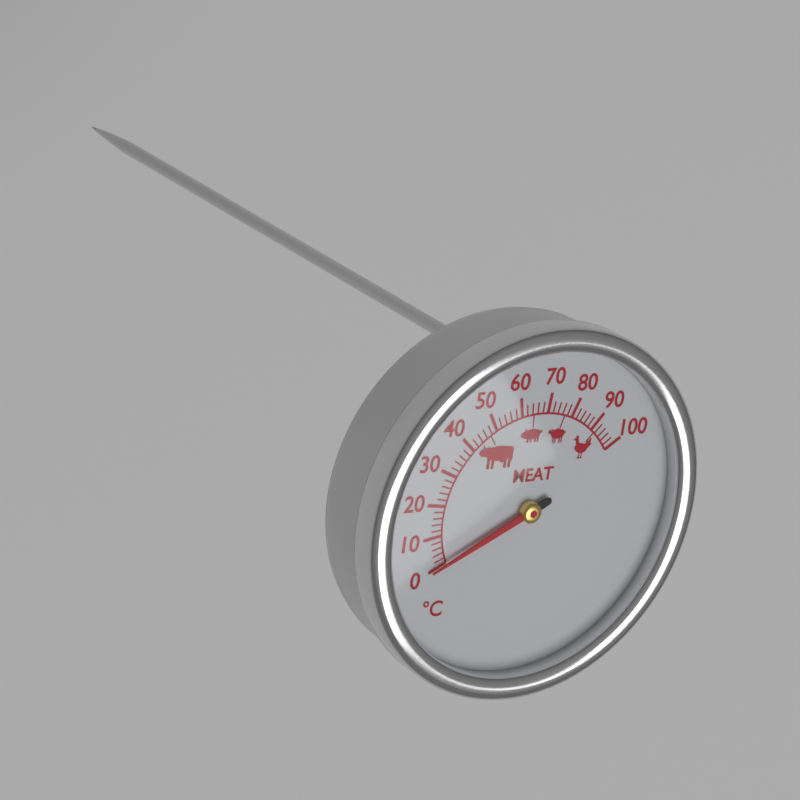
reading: 0 °C
